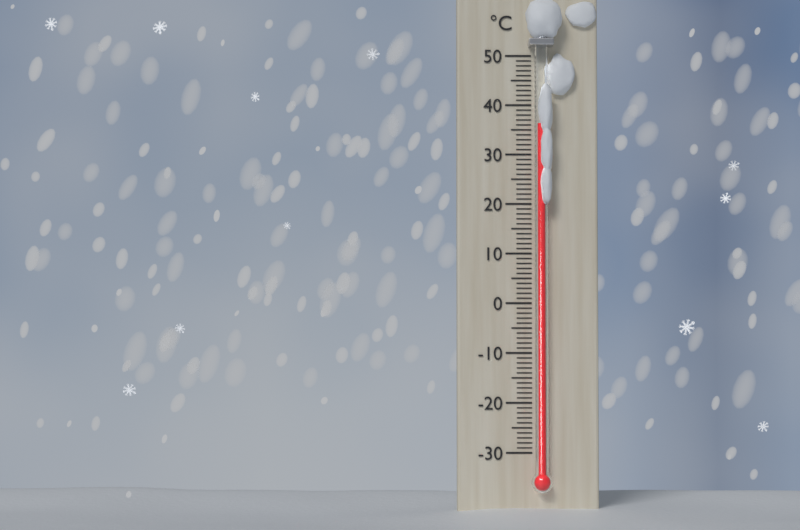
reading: 36 °C
